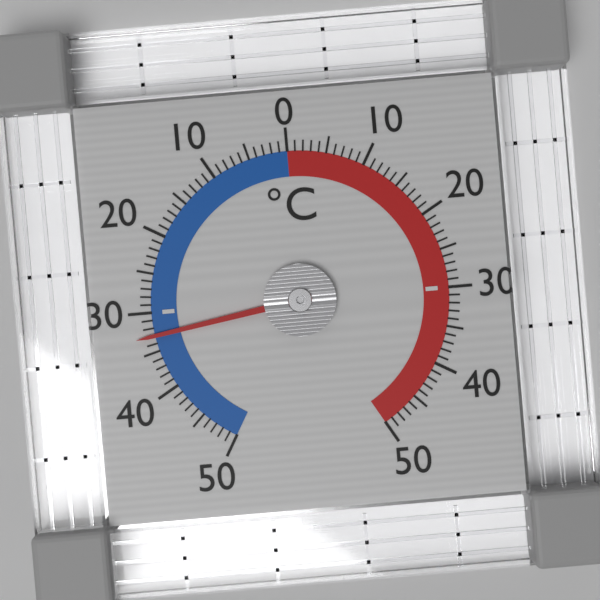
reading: -33 °C
